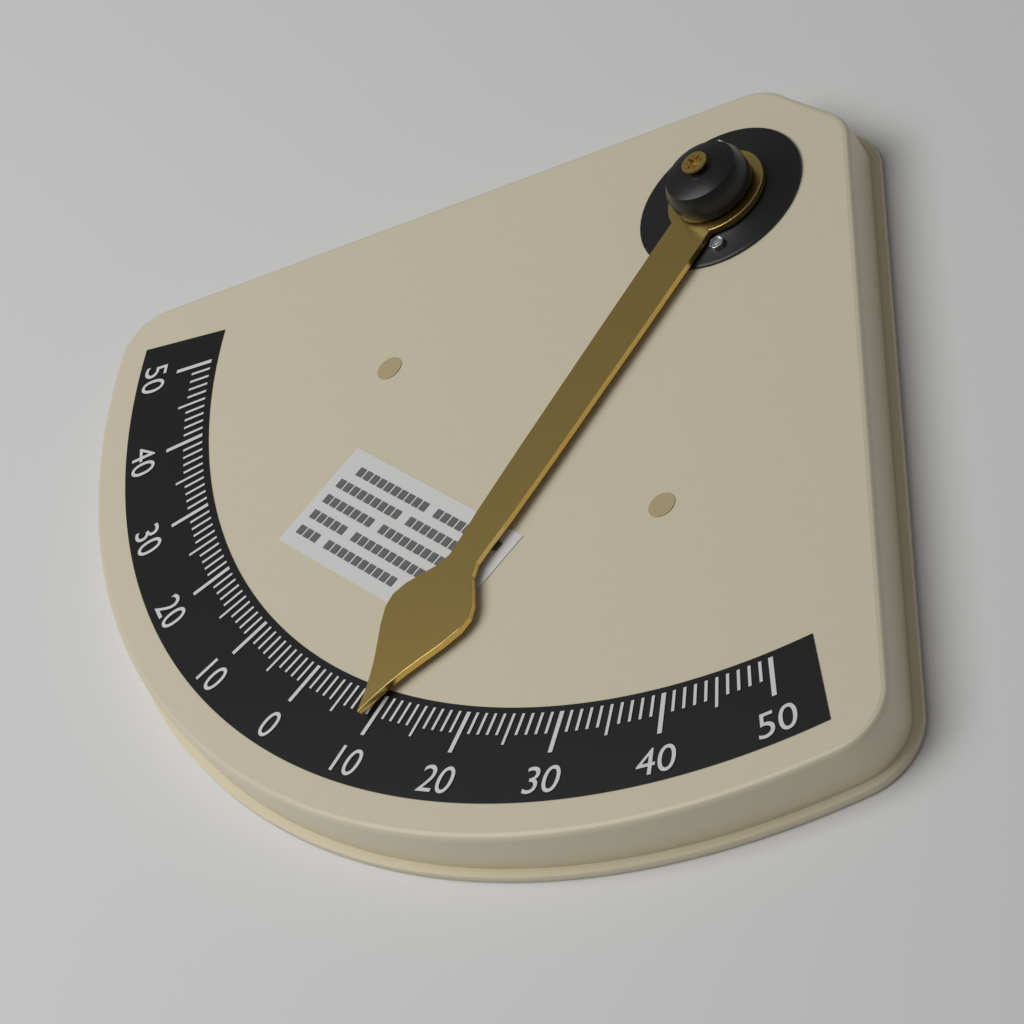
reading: 9 °
